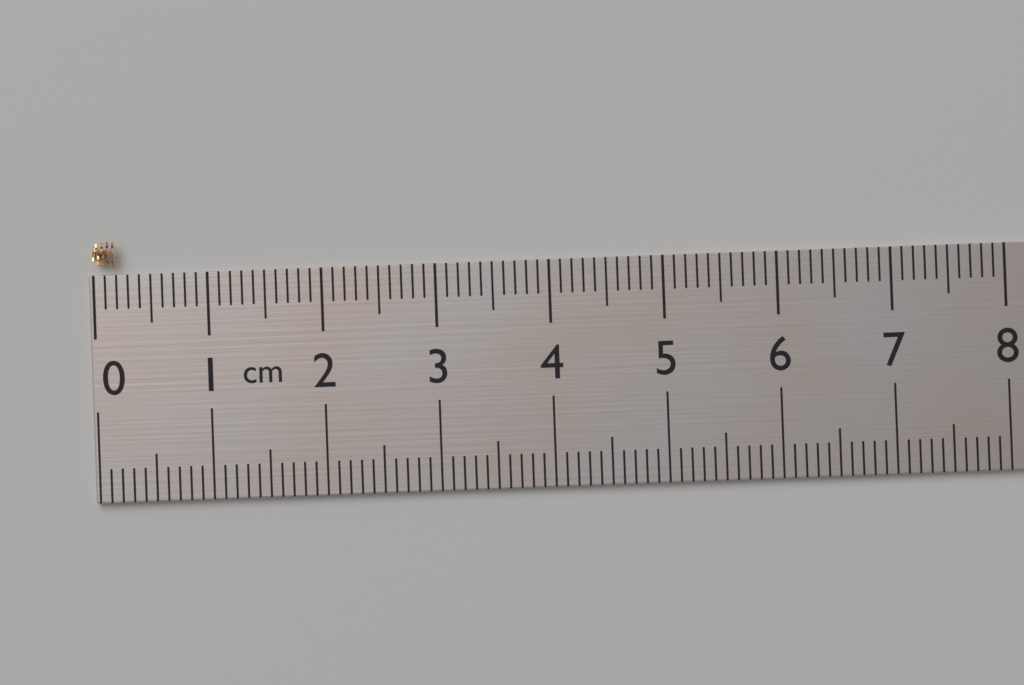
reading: 0.2 cm
